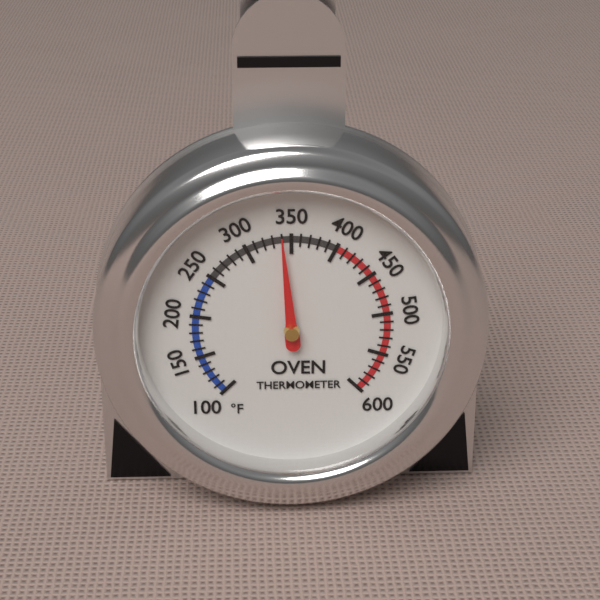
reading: 340 °F
